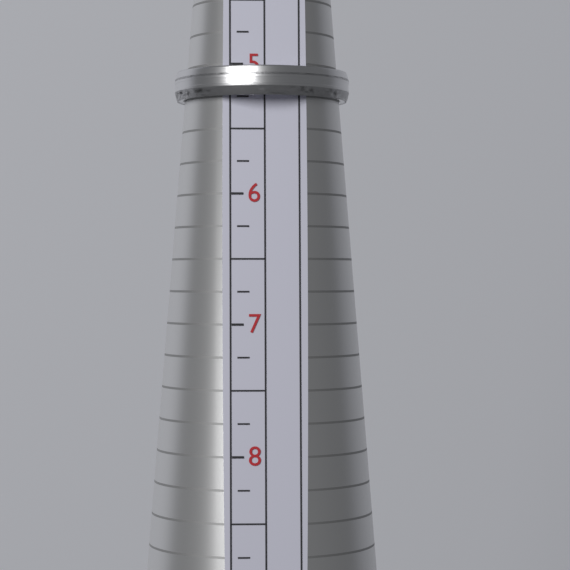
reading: 5.25 (no unit)
